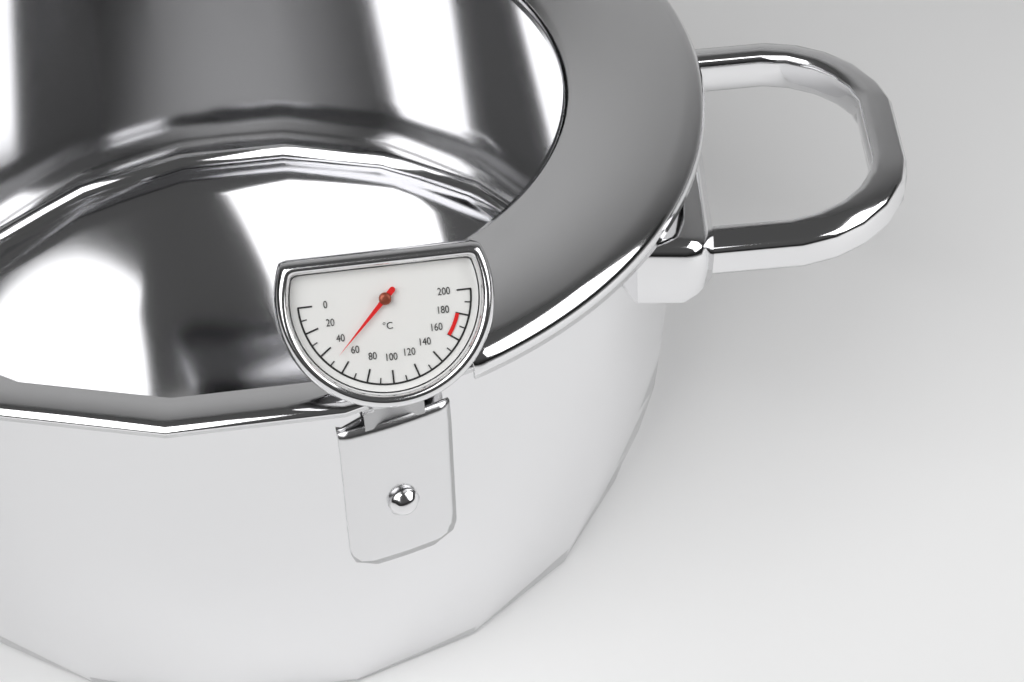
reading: 50 °C
